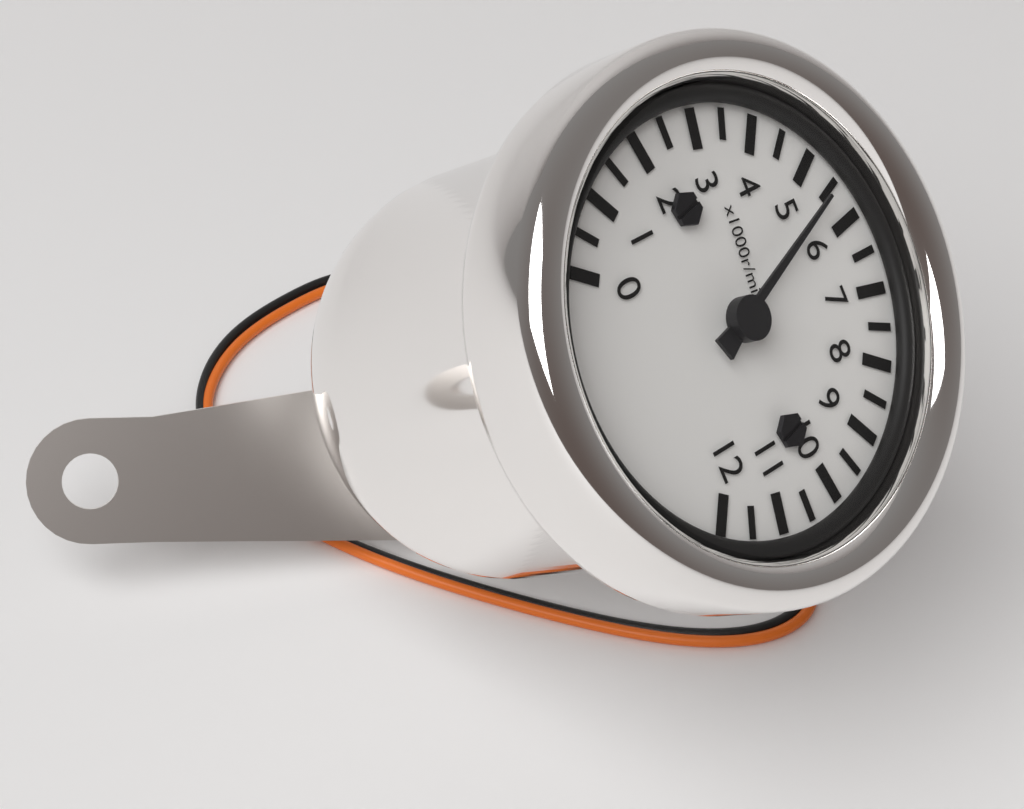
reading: 5500 r/min
